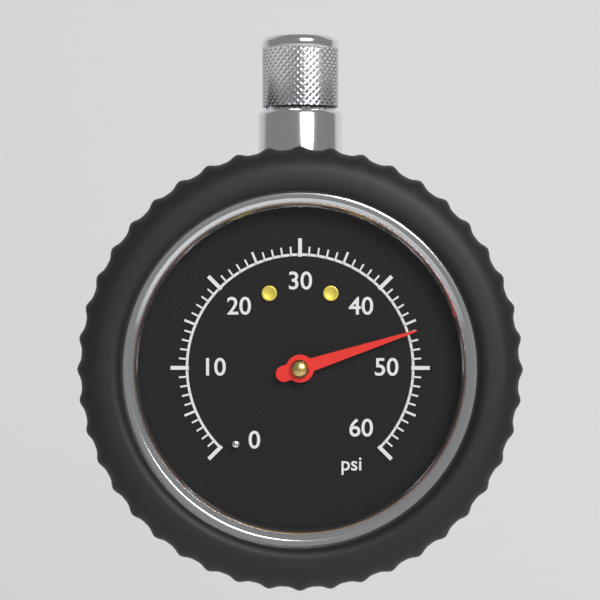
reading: 46 psi
